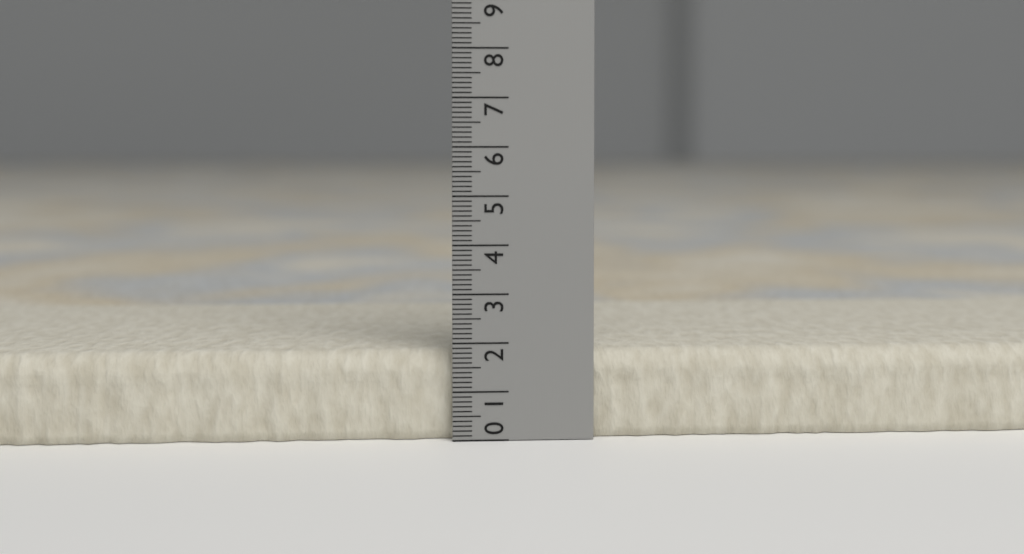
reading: 1.8 (no unit)
